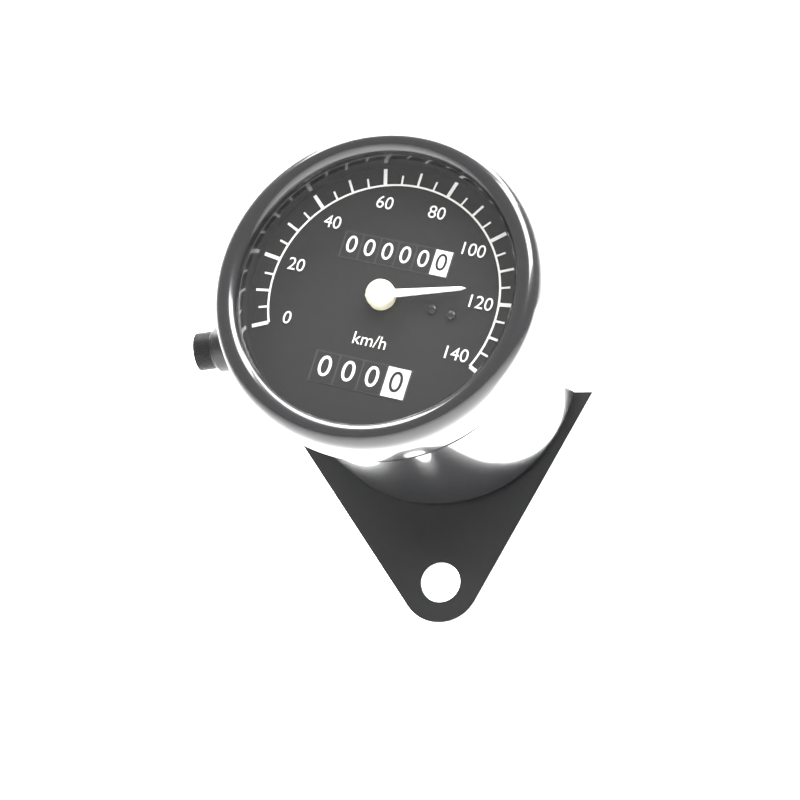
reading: 115 km/h
